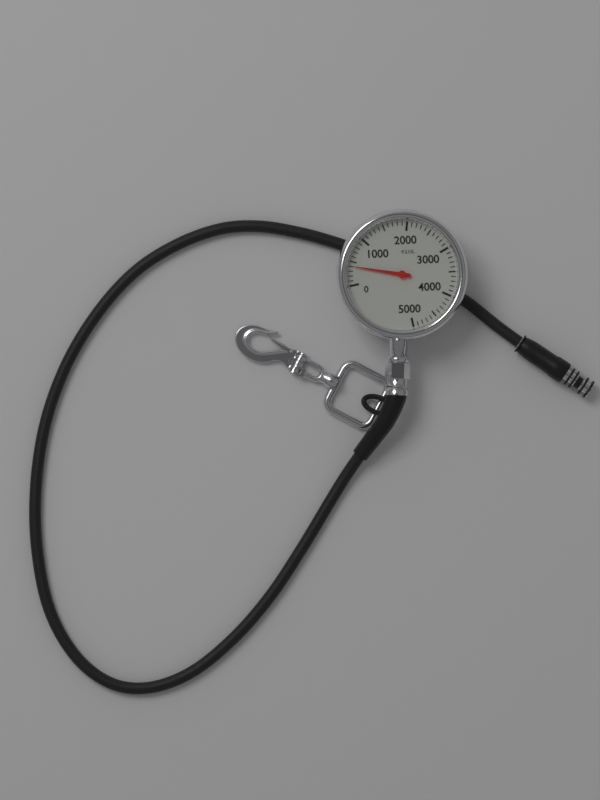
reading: 400 psi
